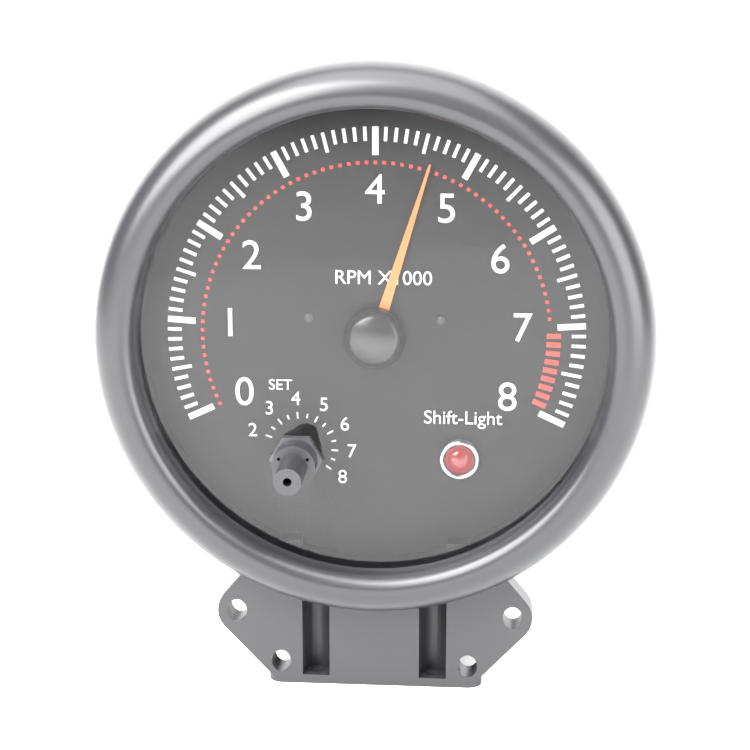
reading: 4.6 RPM x1000
